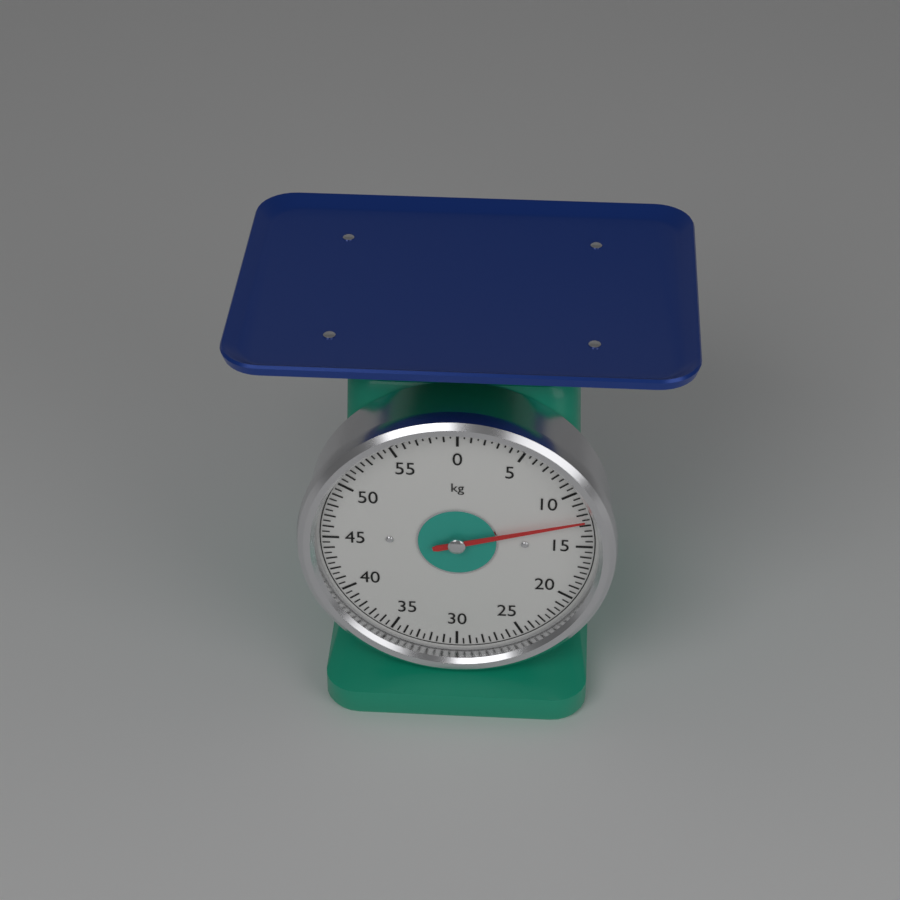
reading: 12.5 kg
